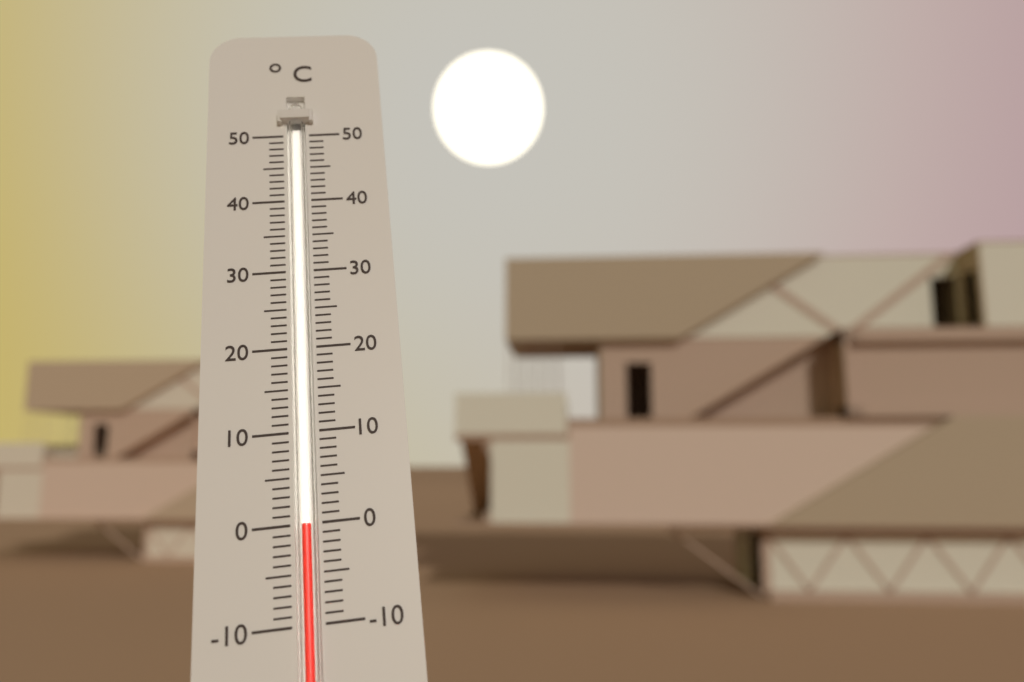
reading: 0 °C
